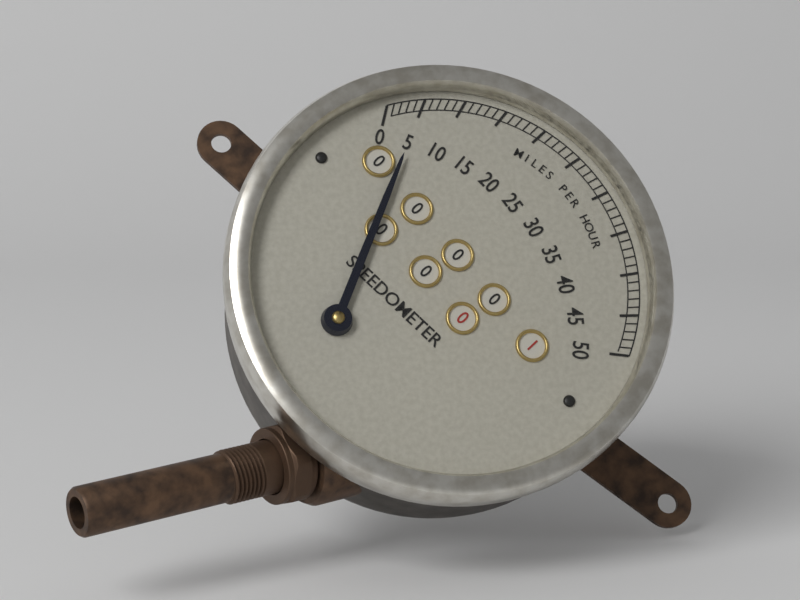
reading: 5 mph
